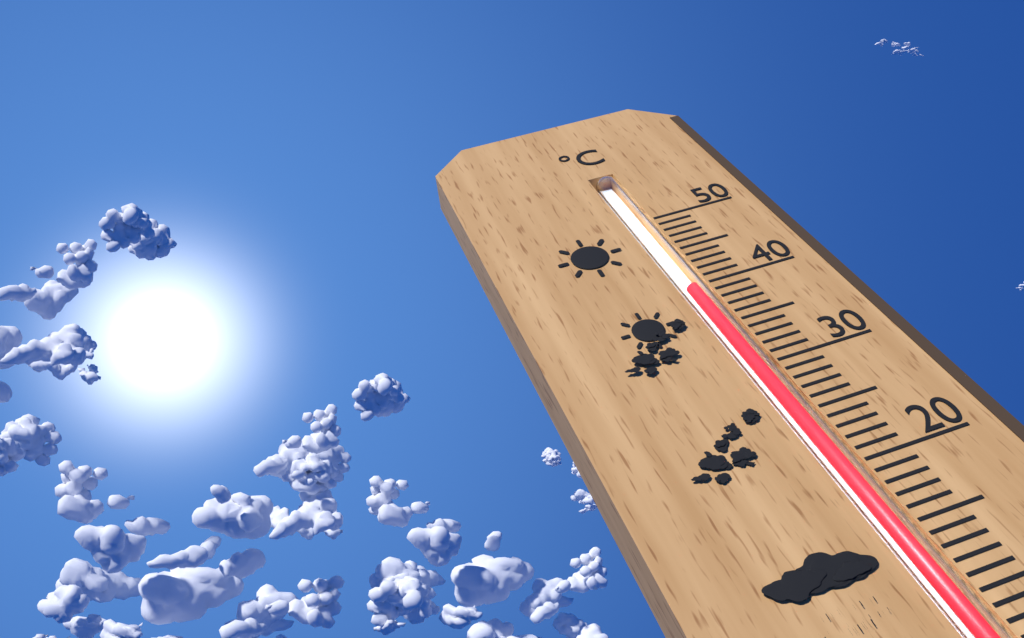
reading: 40 °C
